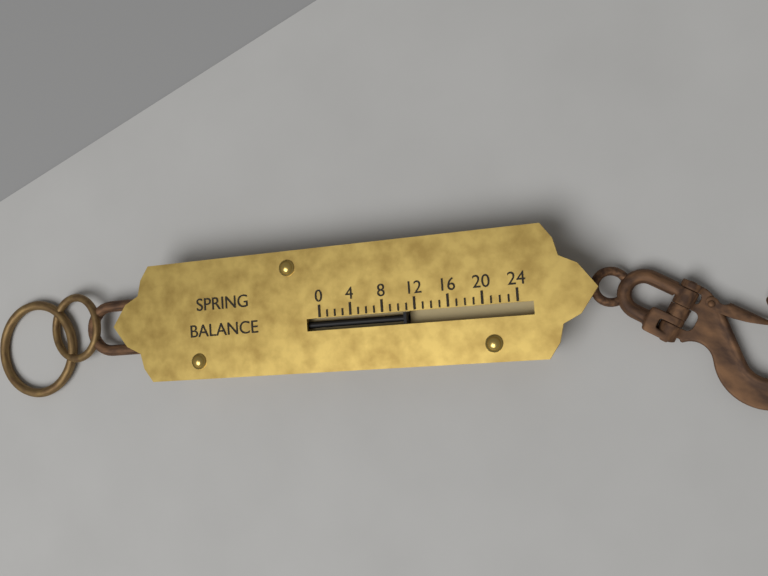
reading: 11 (no unit)
